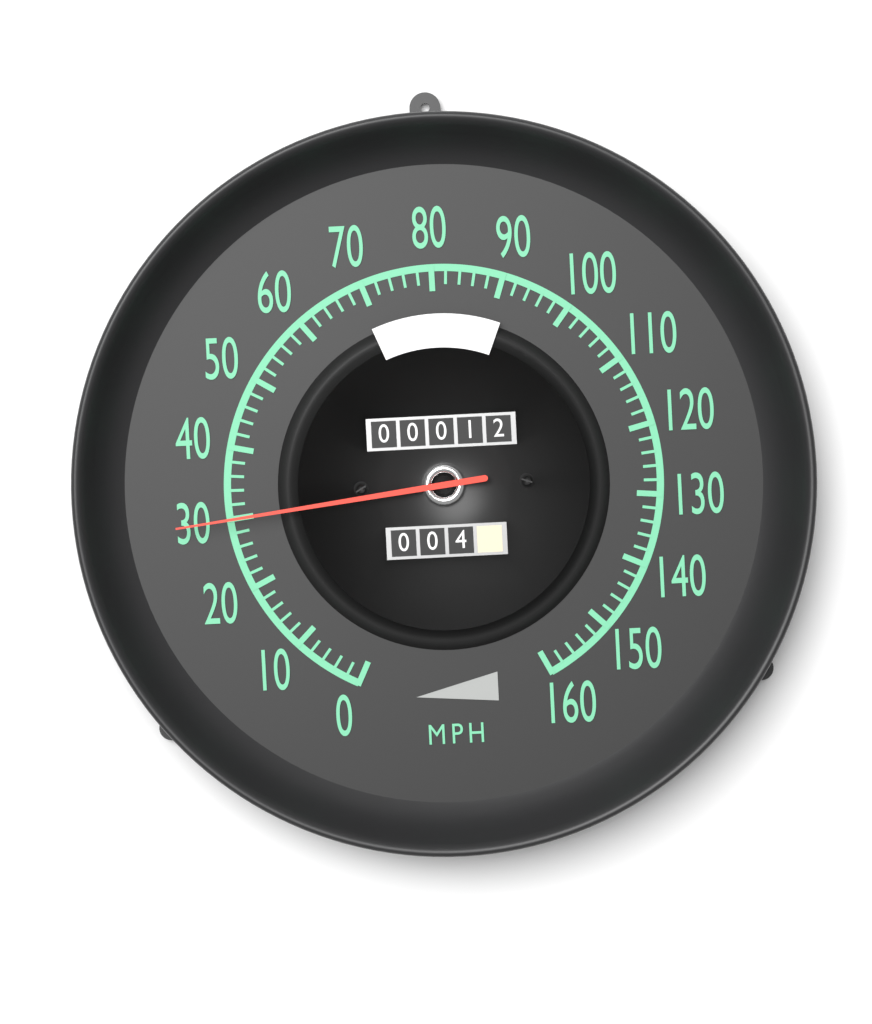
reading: 30 mph
